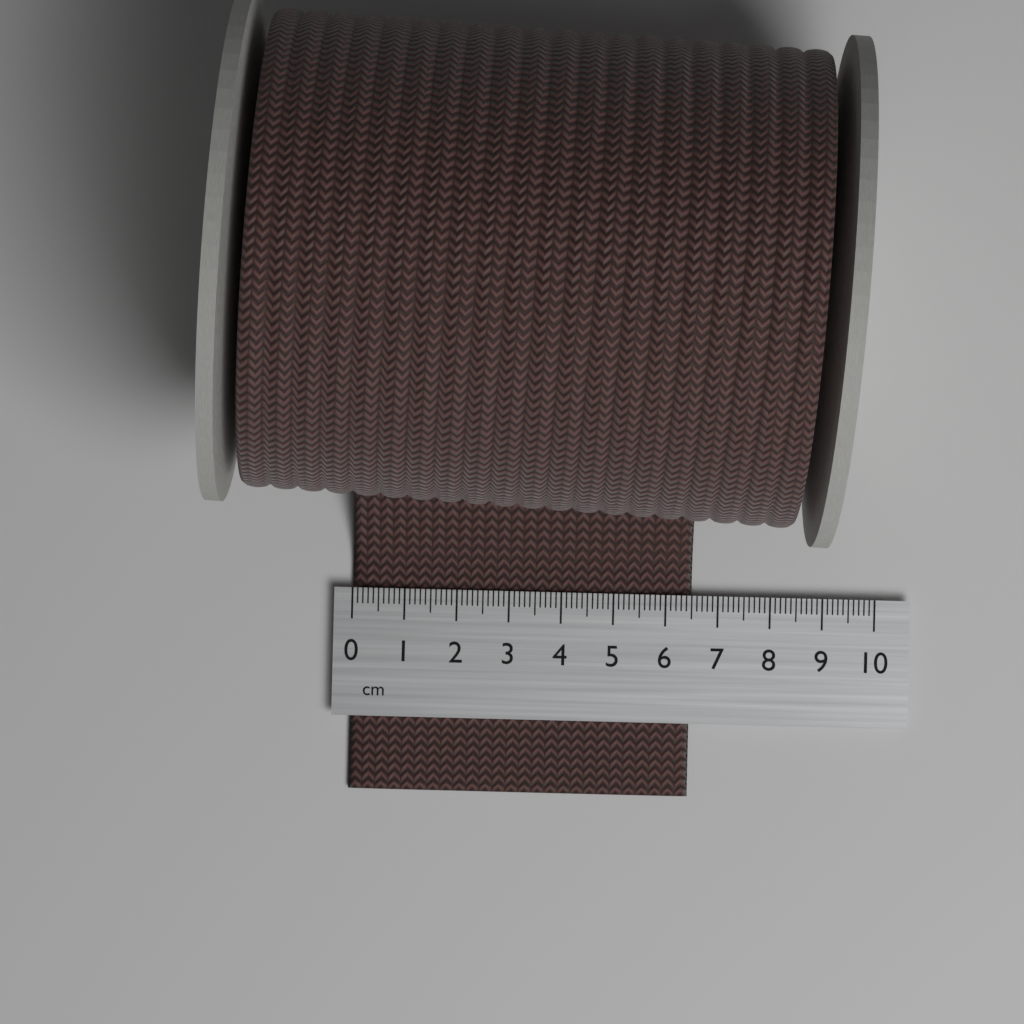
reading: 6.5 cm
